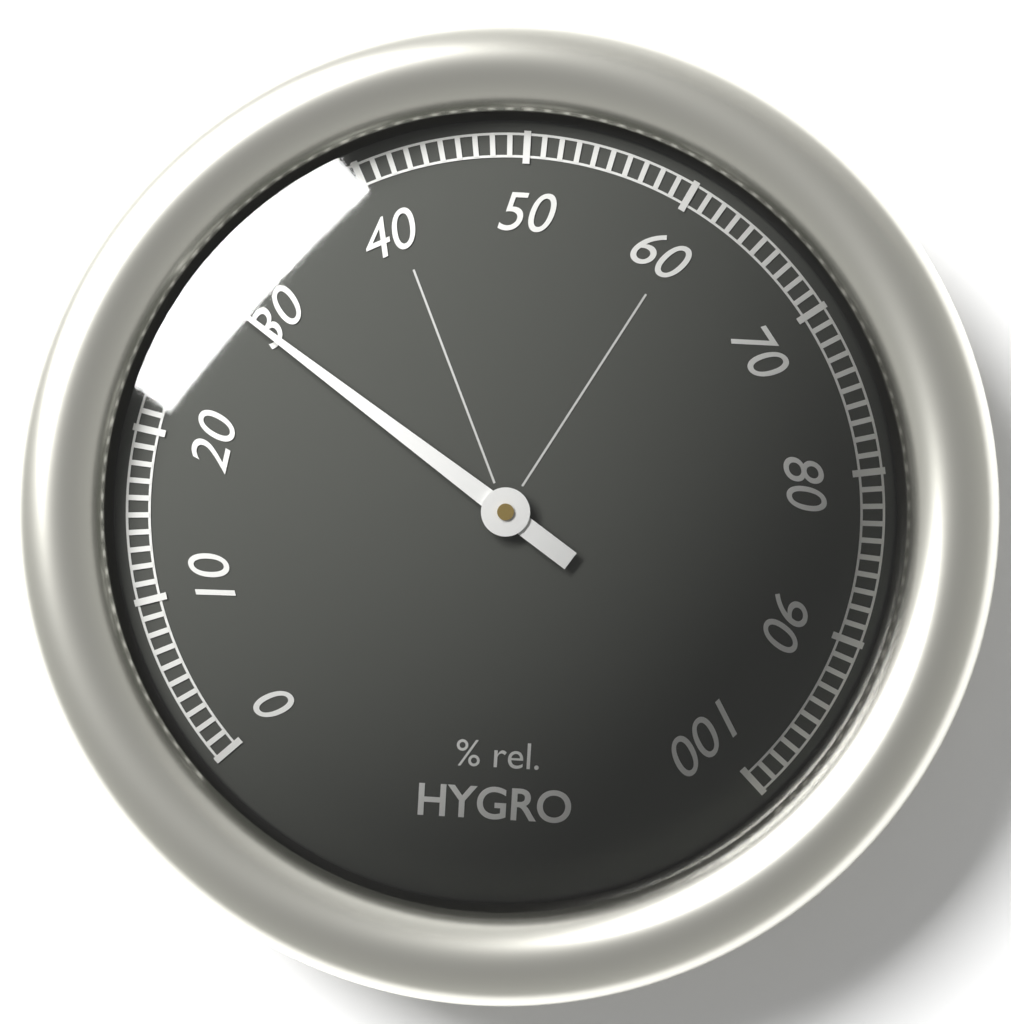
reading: 29 %
